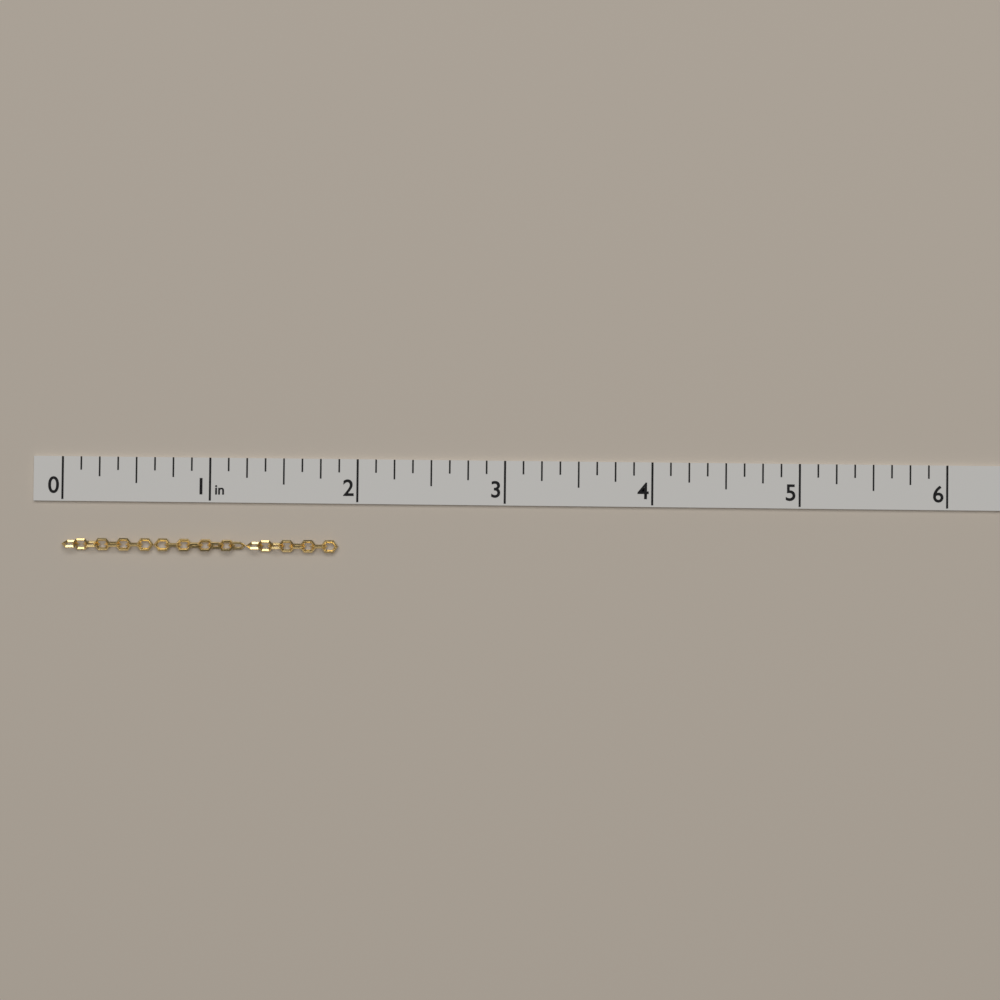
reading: 1.875 in
